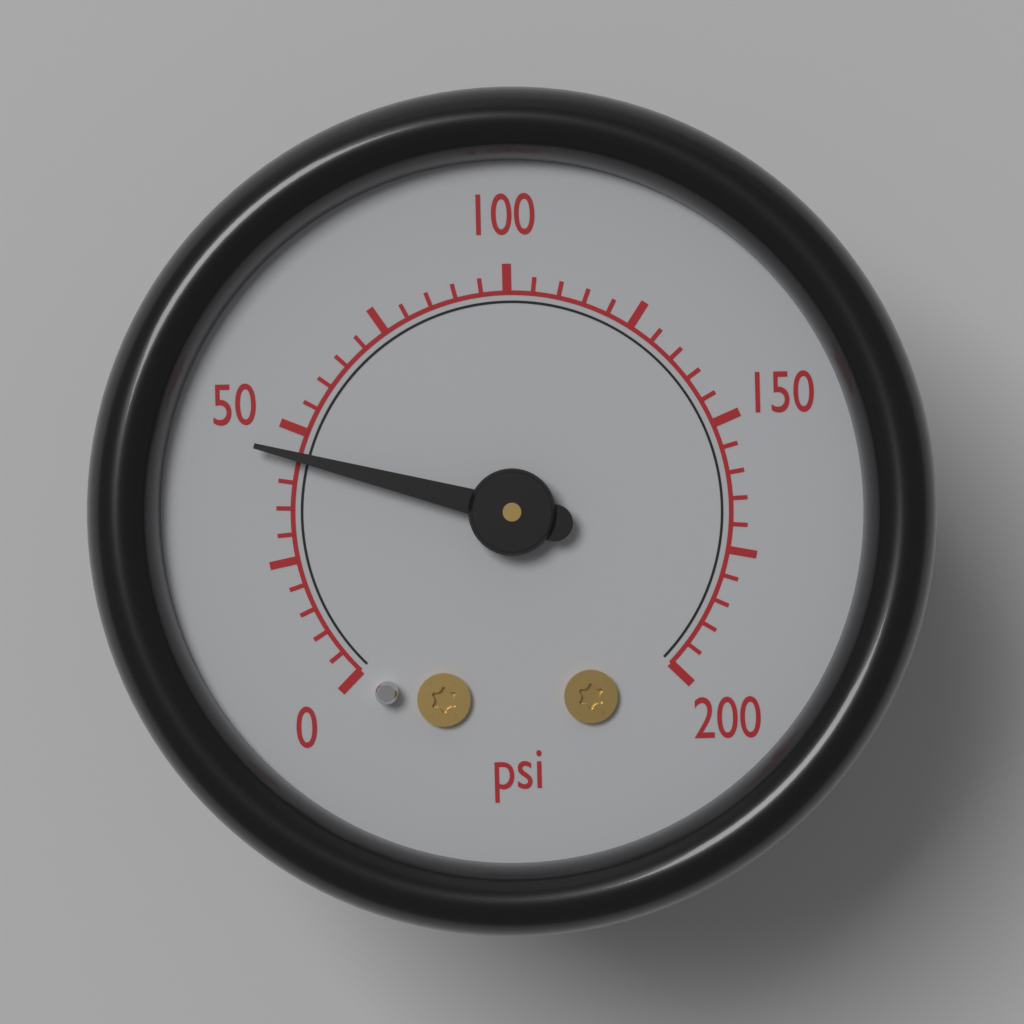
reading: 45 psi
